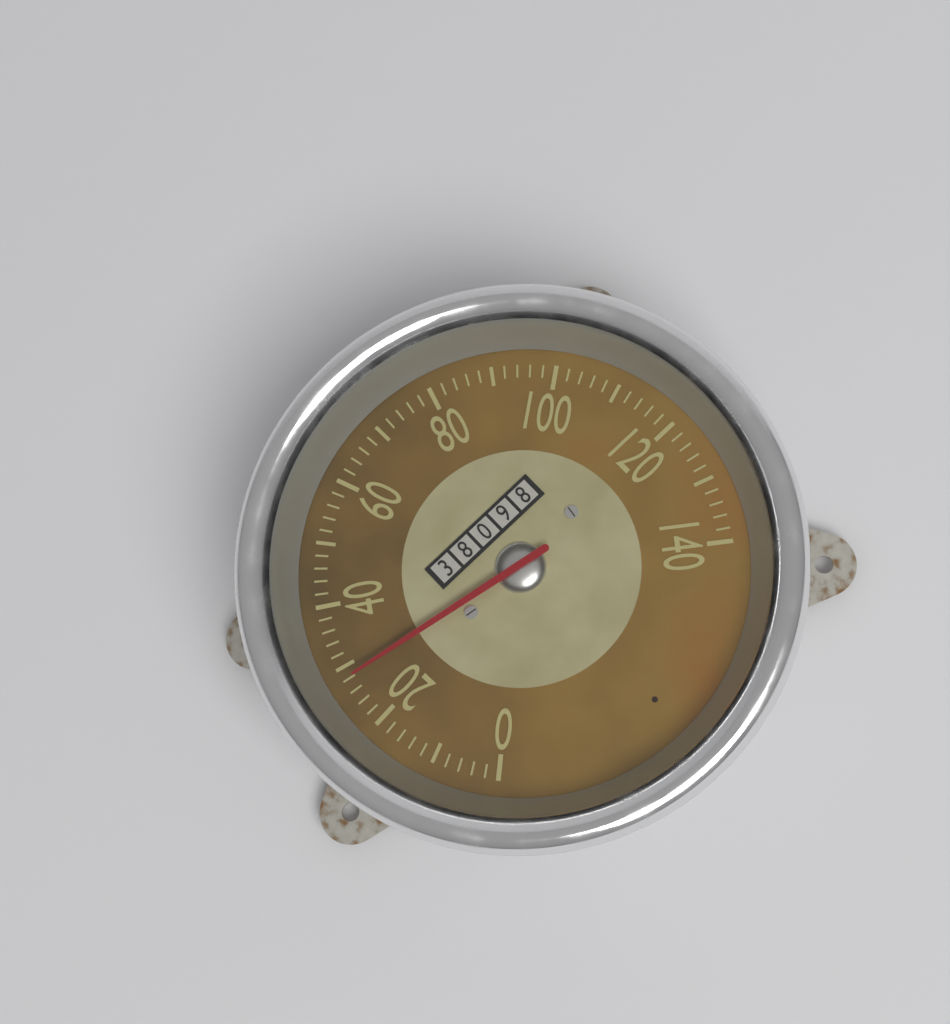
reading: 28 (no unit)
